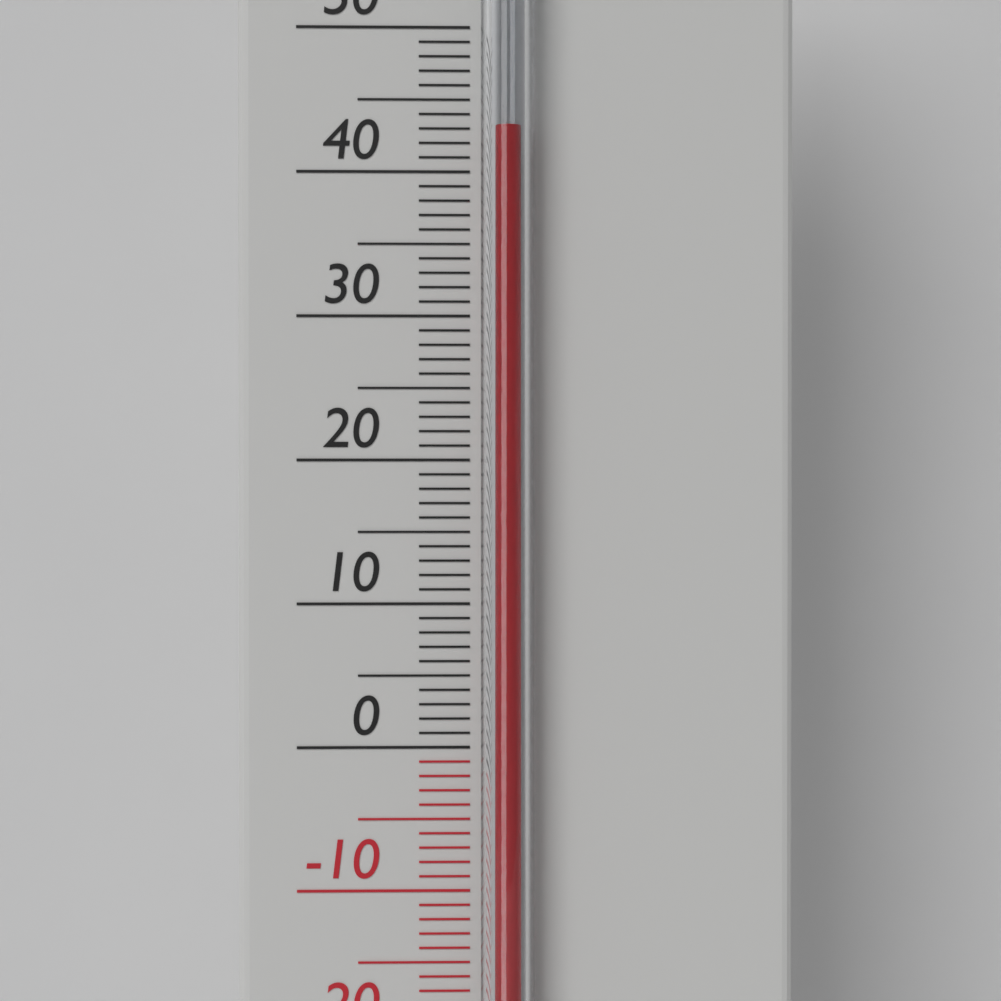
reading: 43 °C
